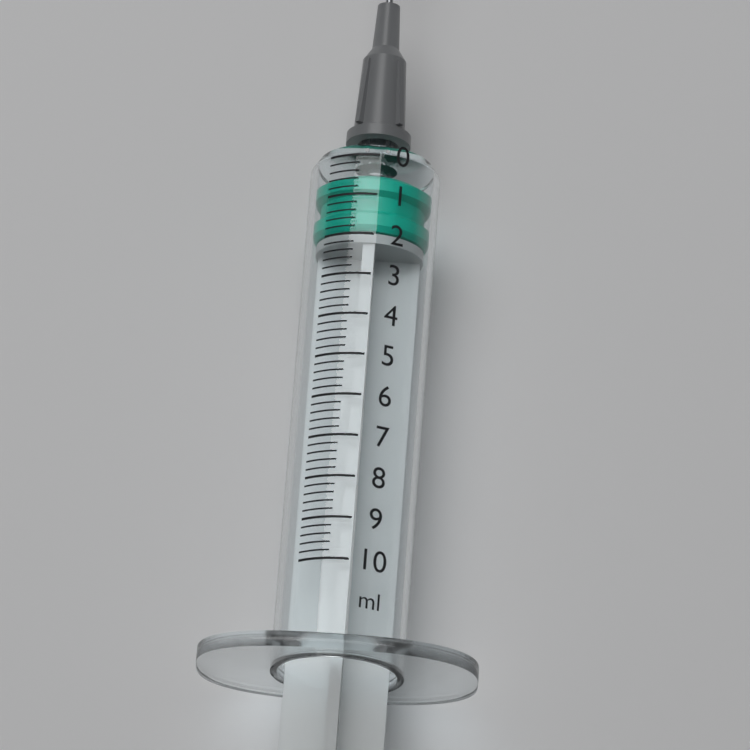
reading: 0.4 ml
